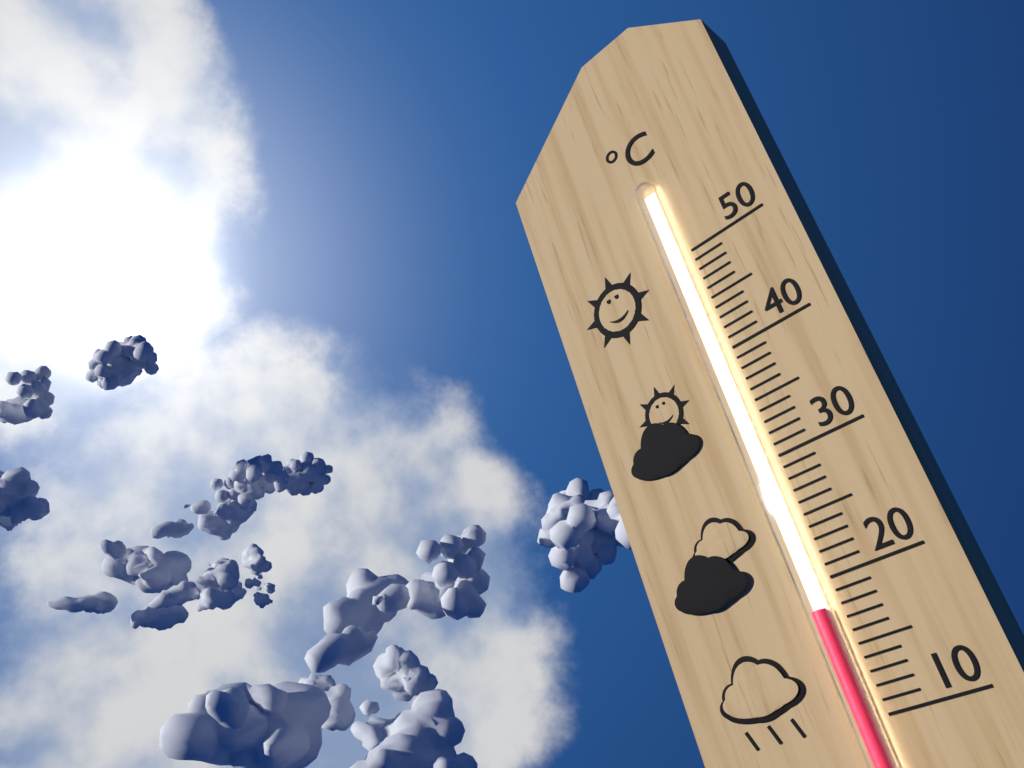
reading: 18 °C
